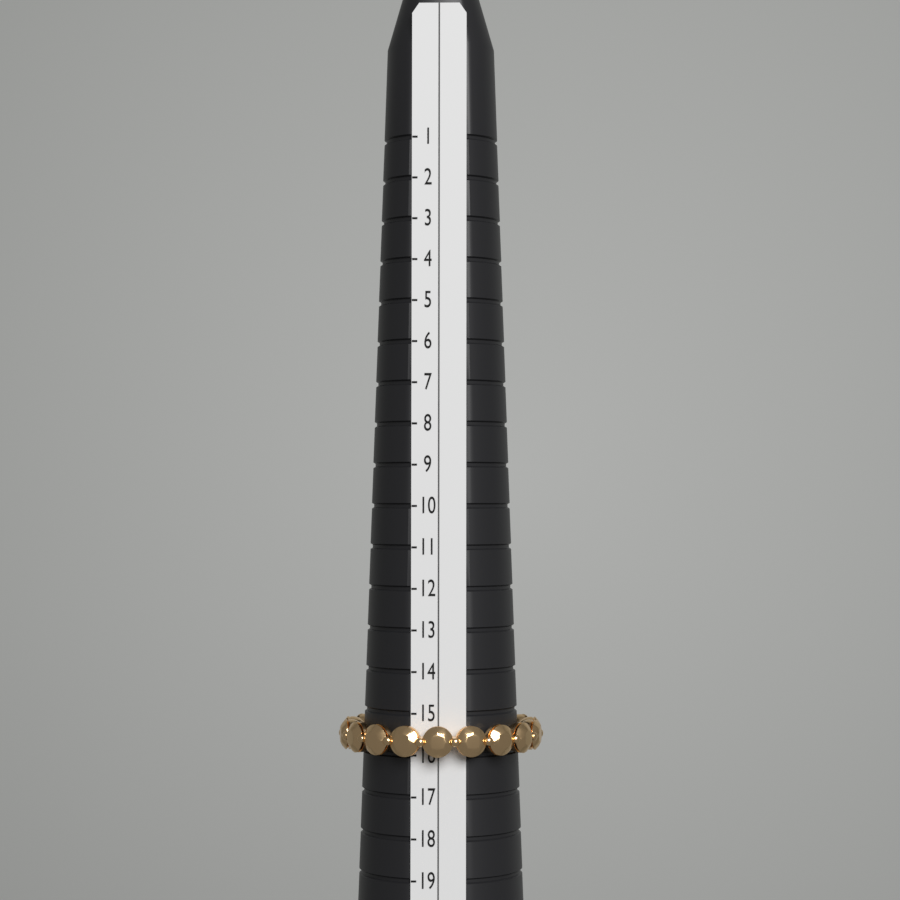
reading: 16 (no unit)
